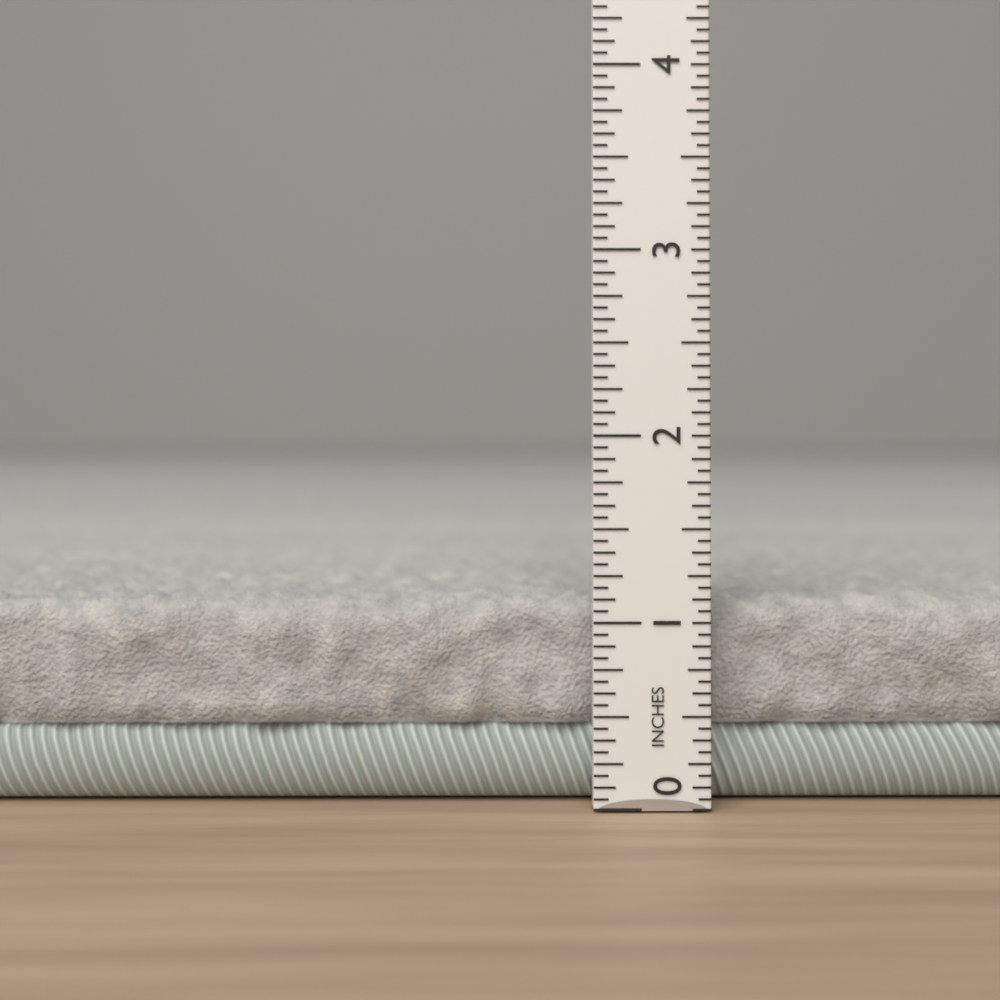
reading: 1.1250 in
